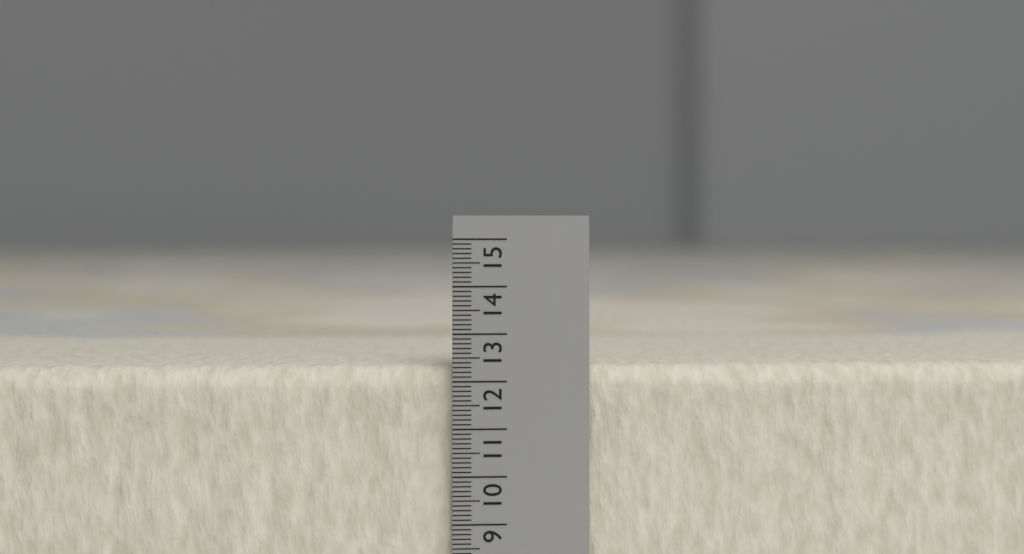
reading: 12.3 (no unit)
